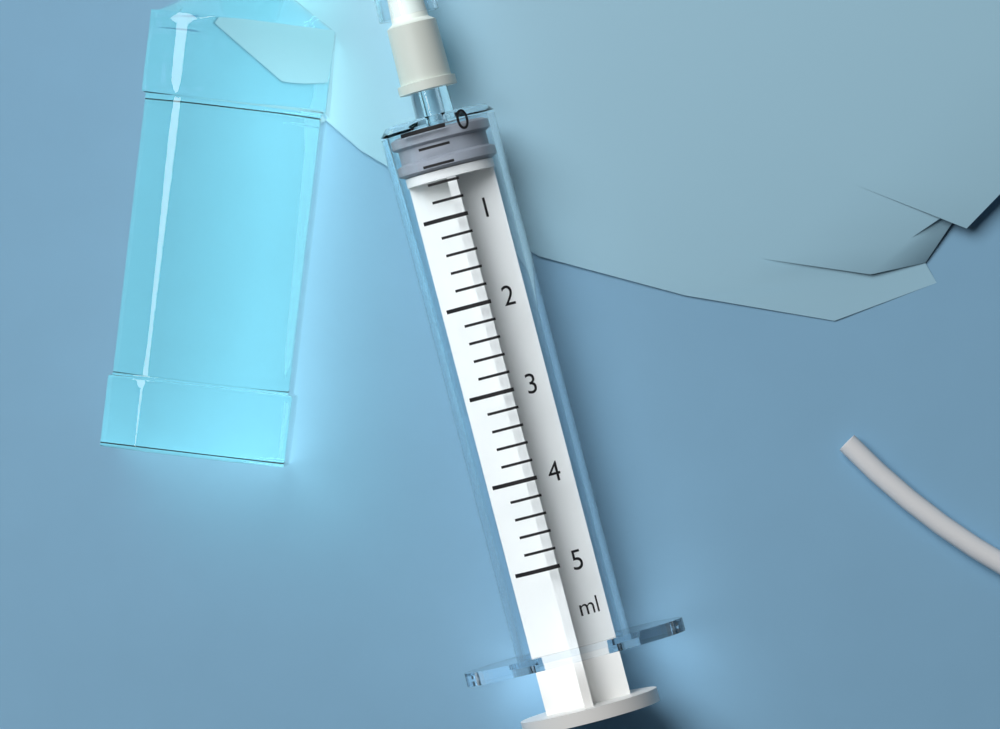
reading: 0.0 ml
